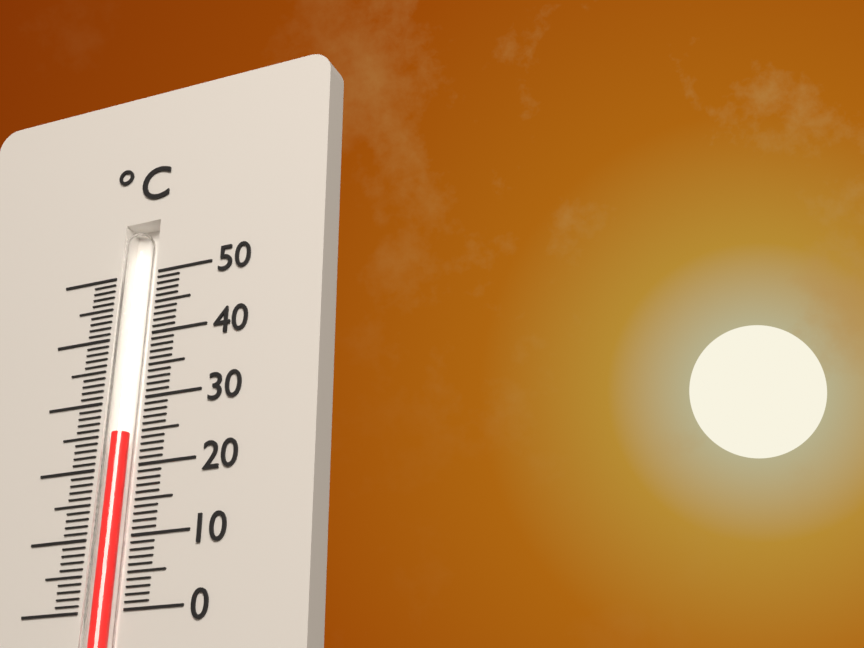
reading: 25 °C
